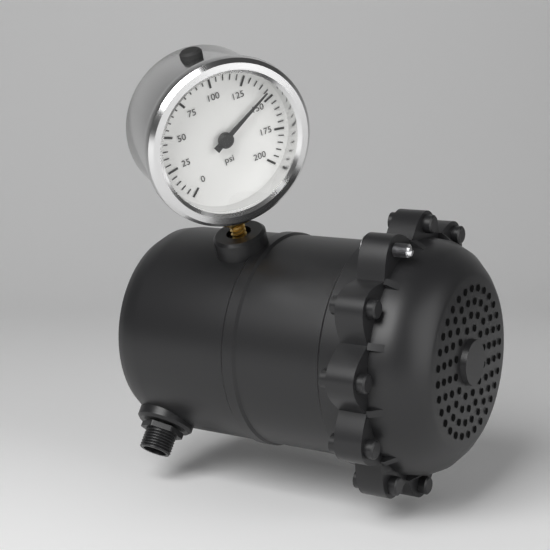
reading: 145 psi
